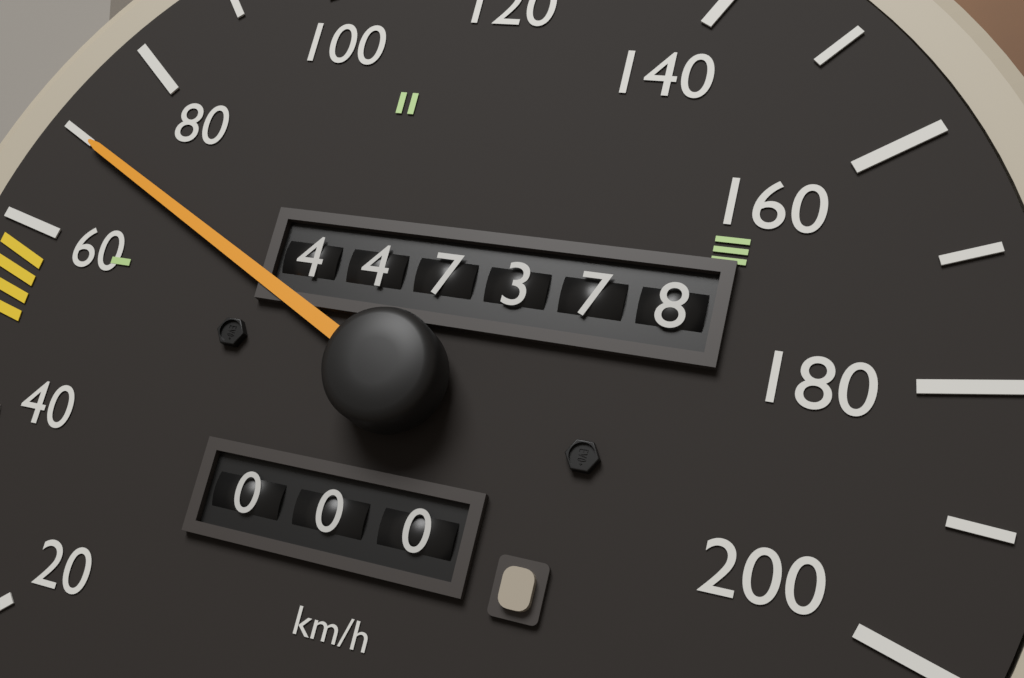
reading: 70 km/h
